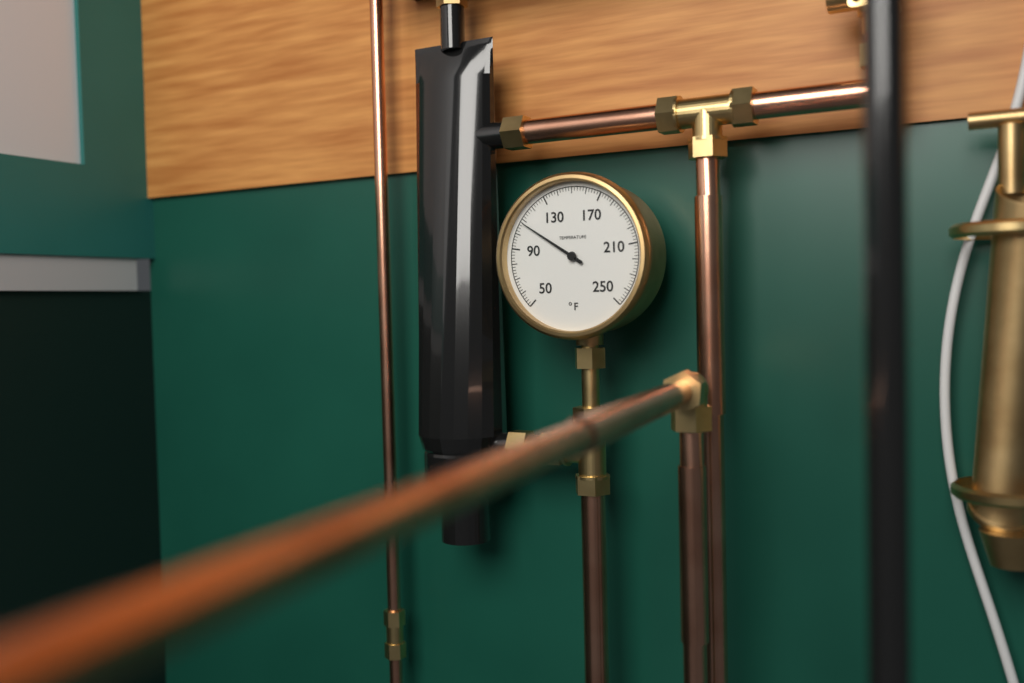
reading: 108 °F
